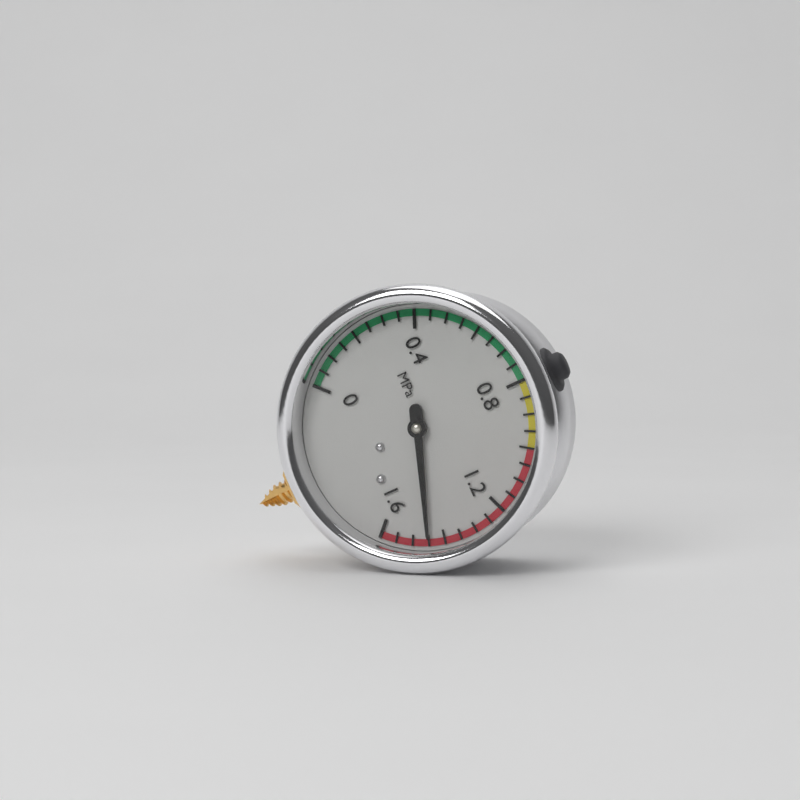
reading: 1.45 MPa
